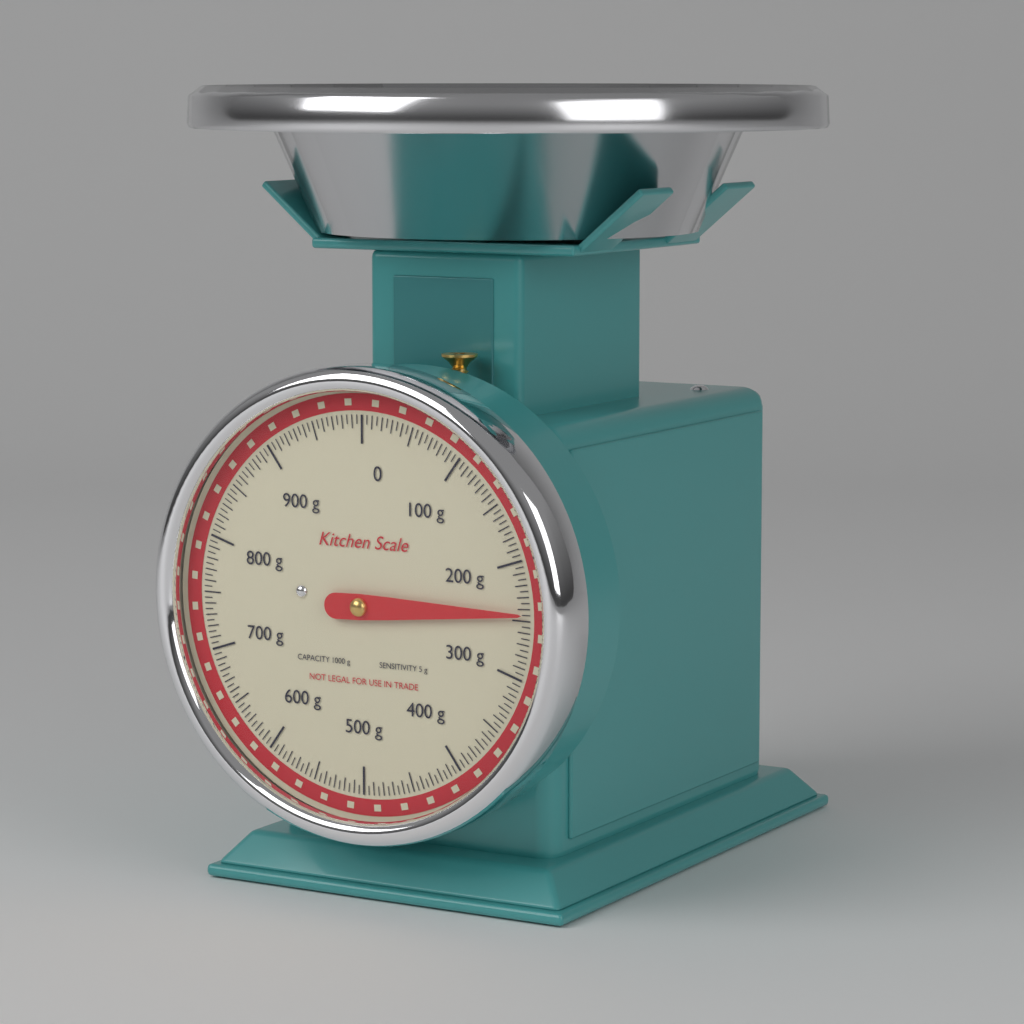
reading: 245 g
